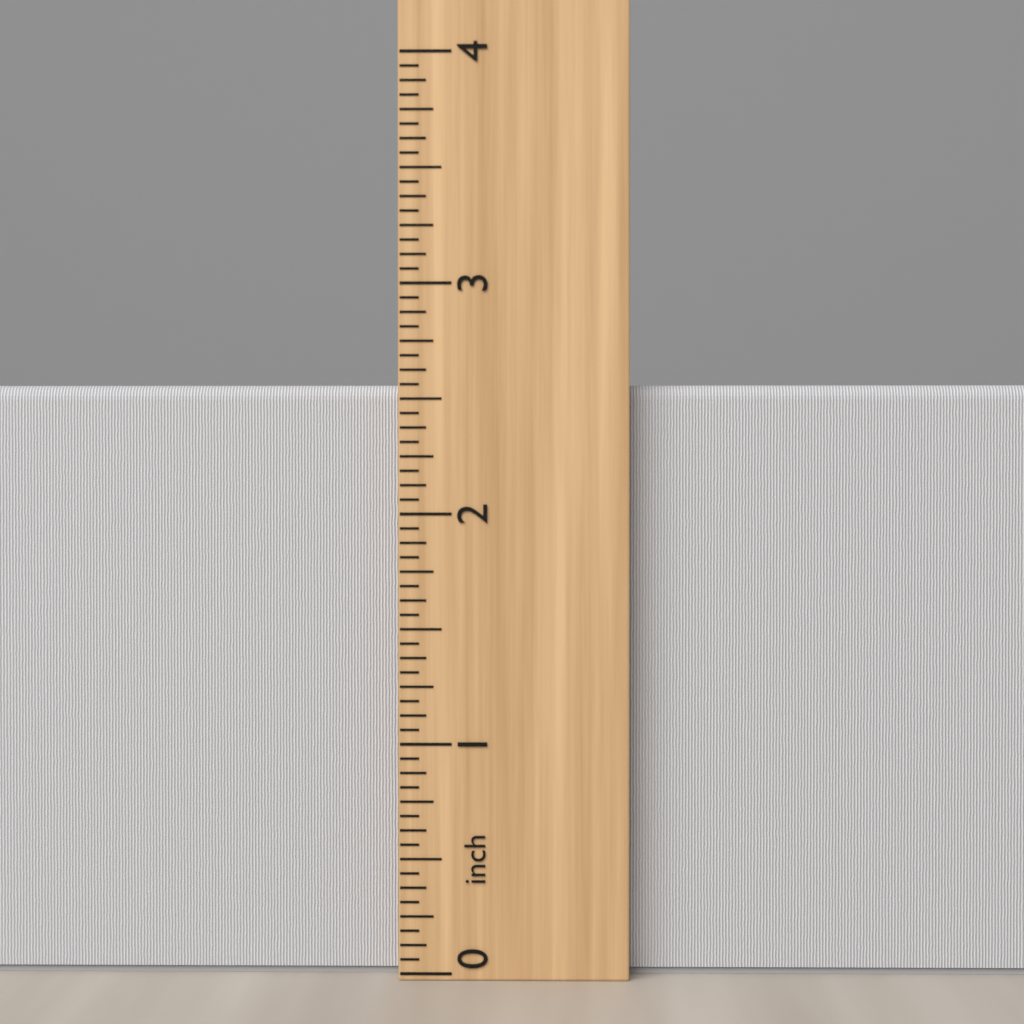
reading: 2.5625 inch
